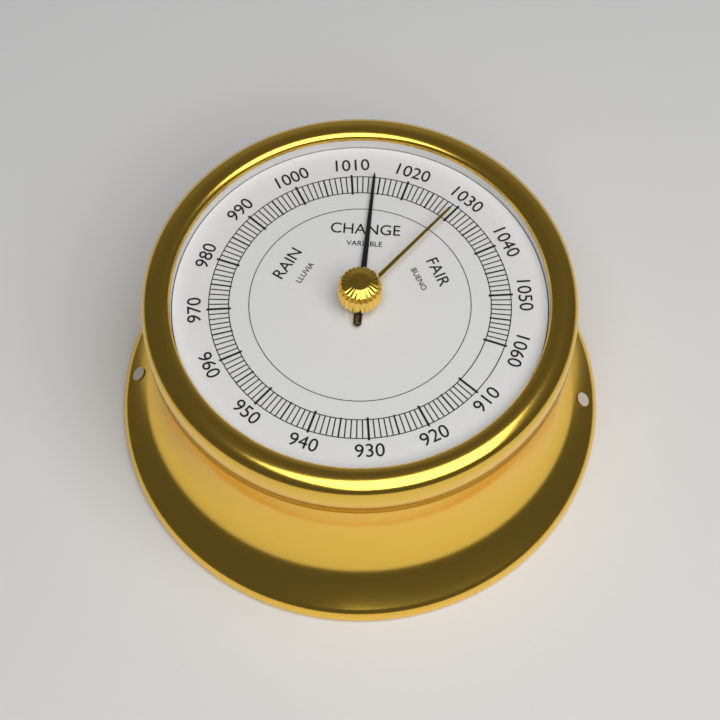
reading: 1014 (no unit)
